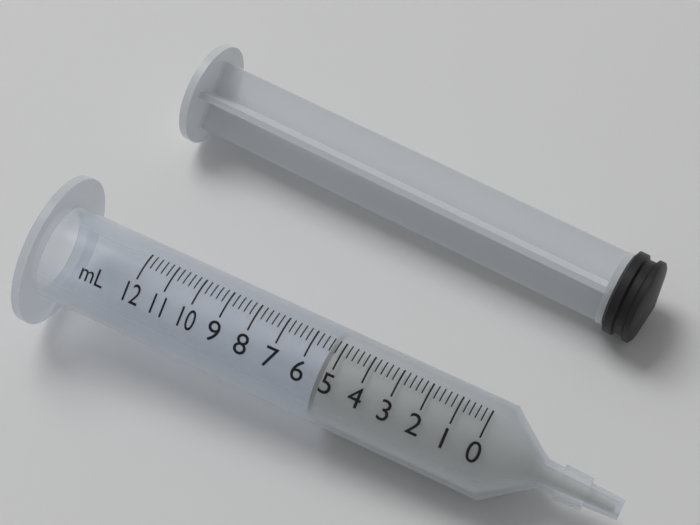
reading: 5.4 ml
